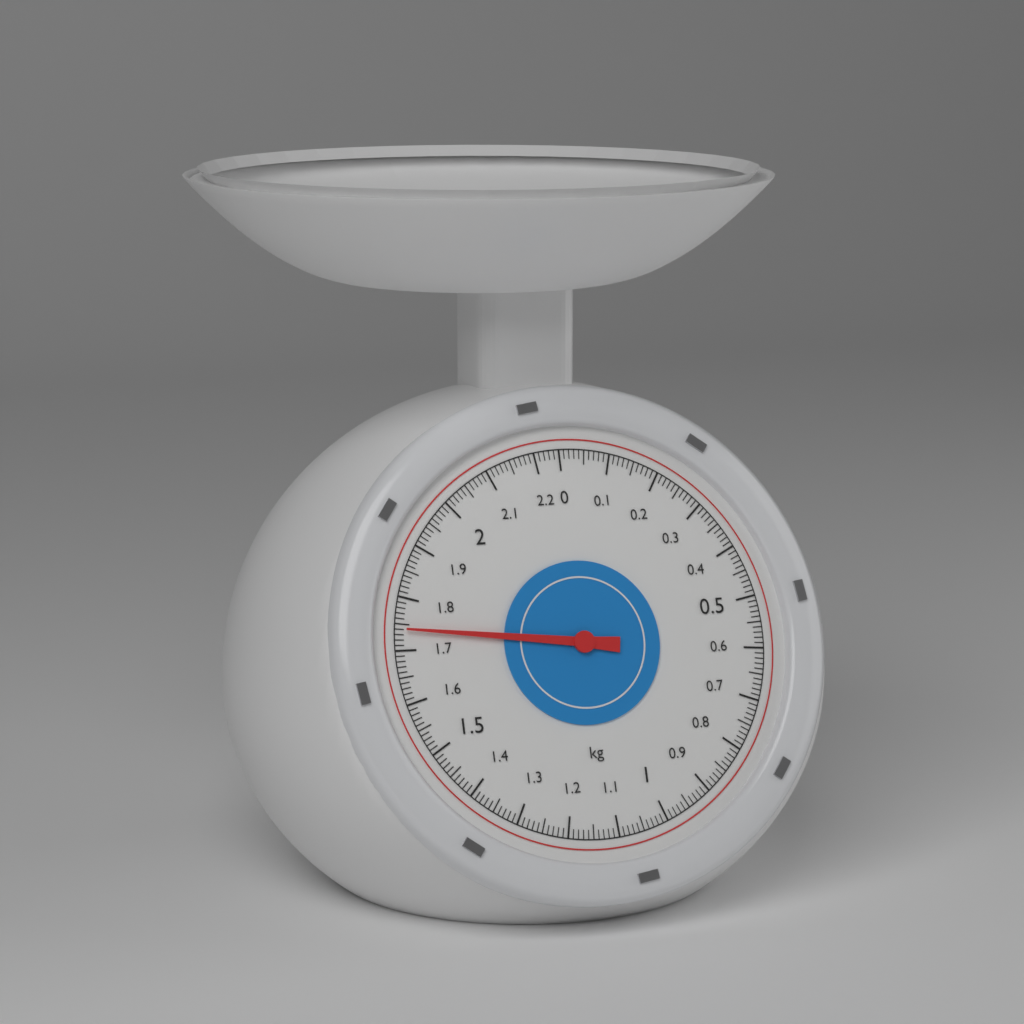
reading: 1.74 kg
